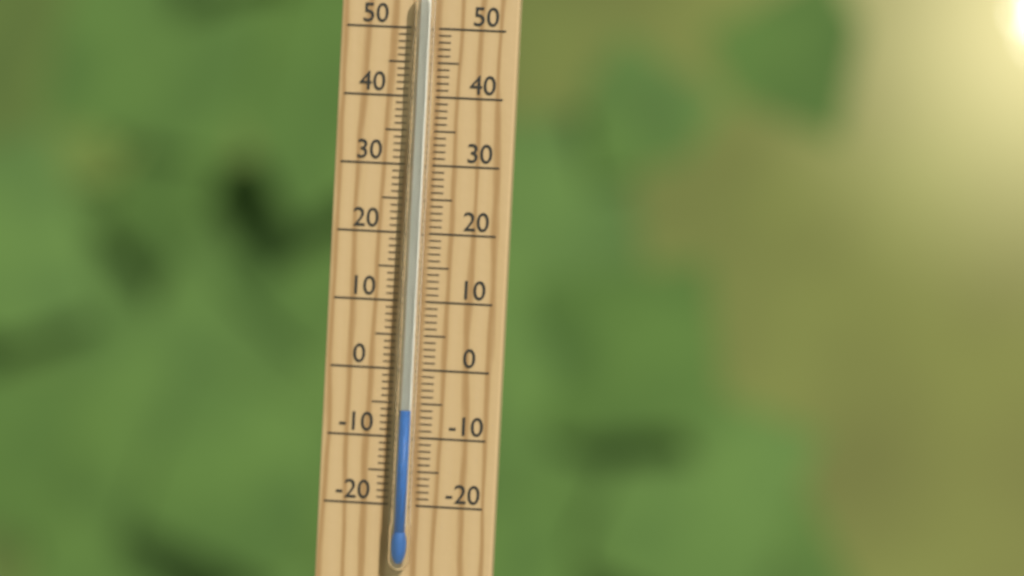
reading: -6 °C
